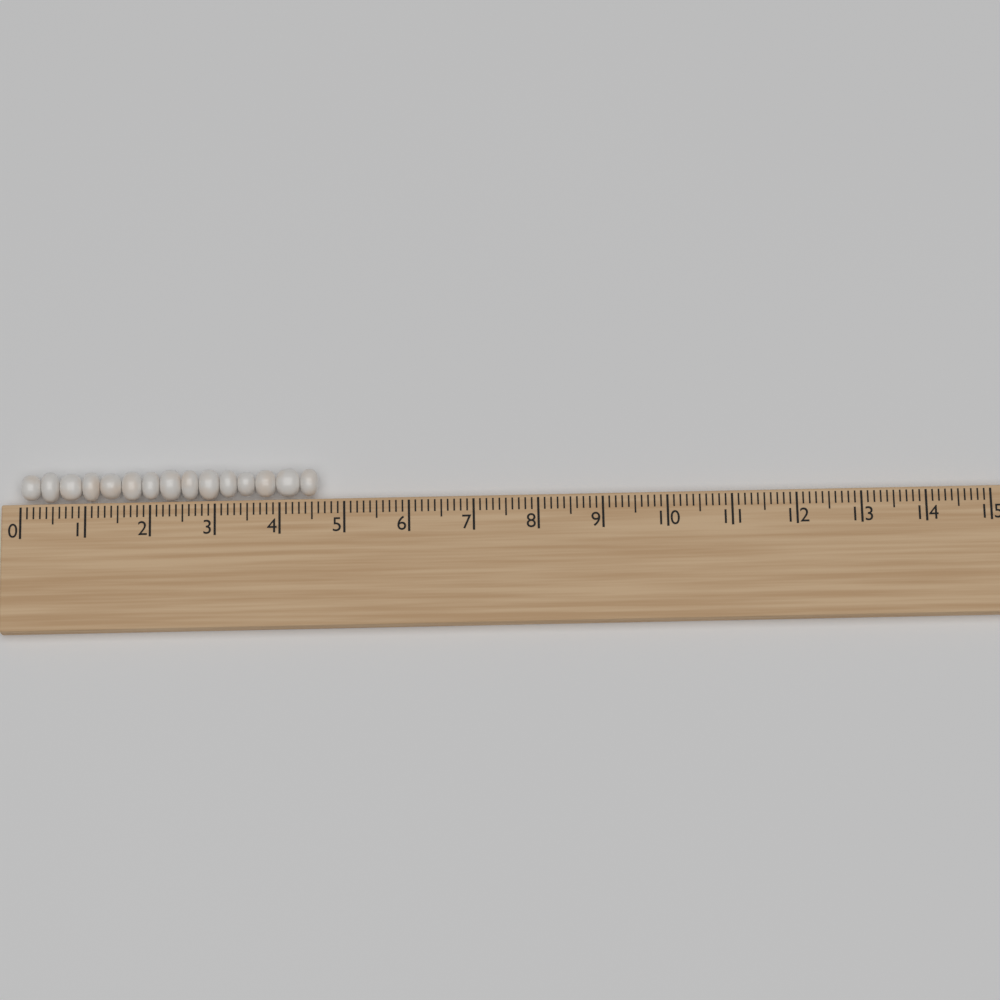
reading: 4.6 (no unit)
